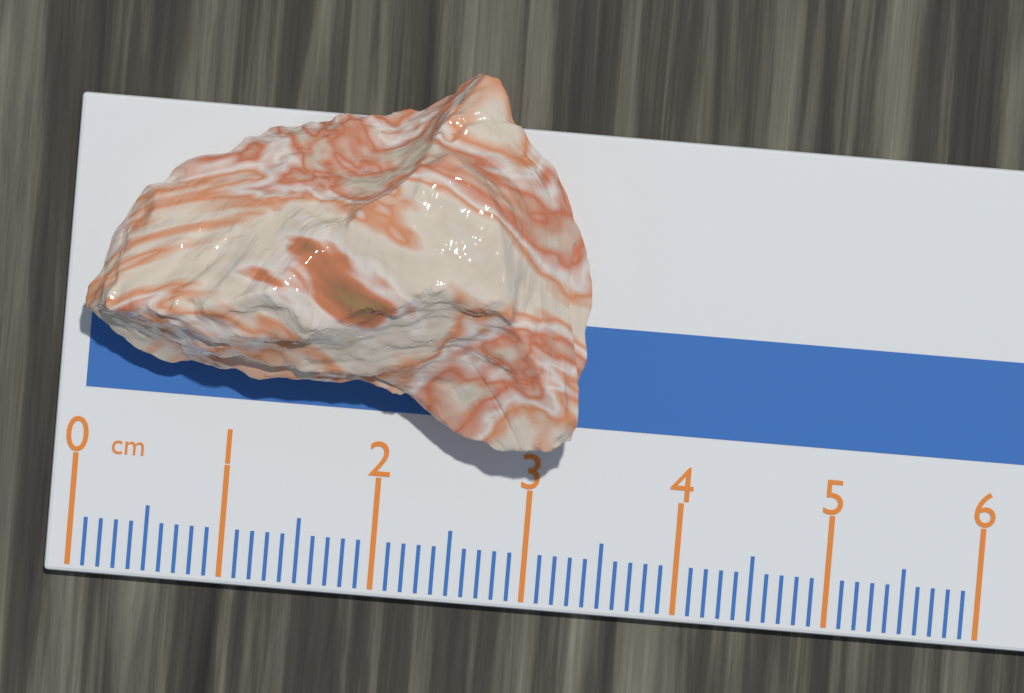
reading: 3.3 cm
